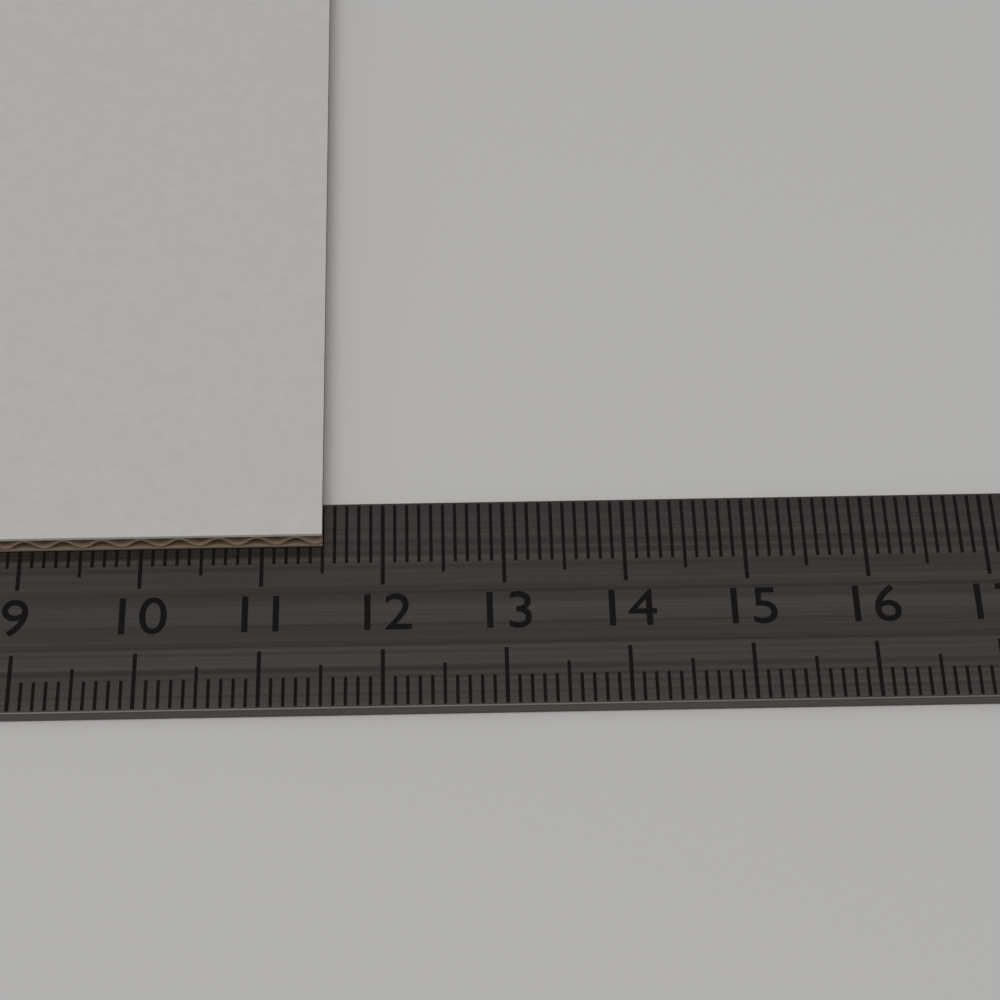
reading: 11.5 cm
